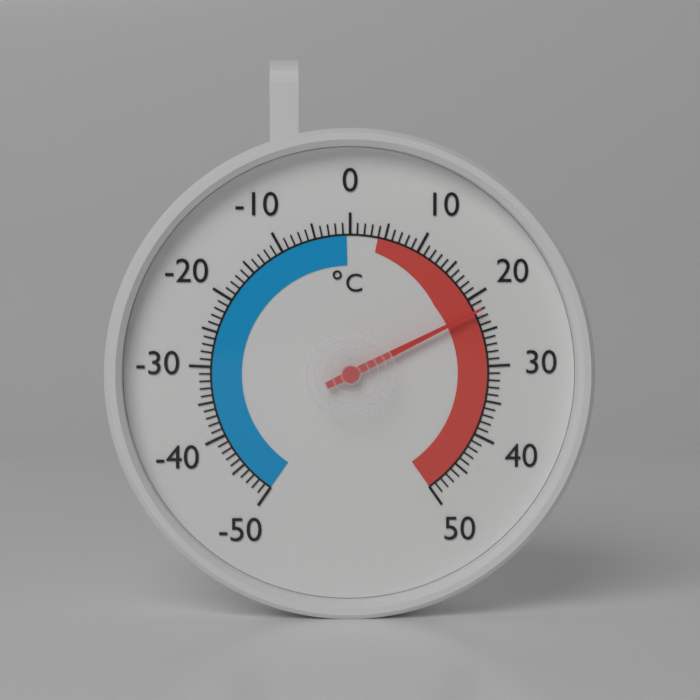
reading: 22 °C
